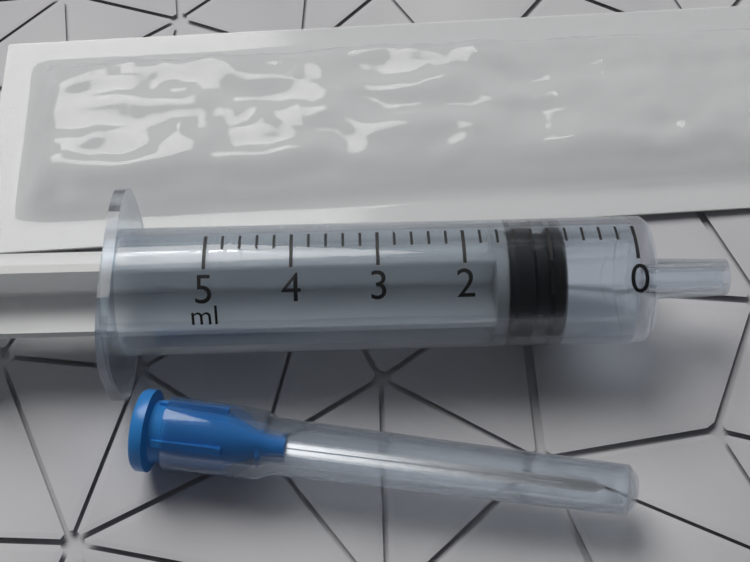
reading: 0.8 ml
